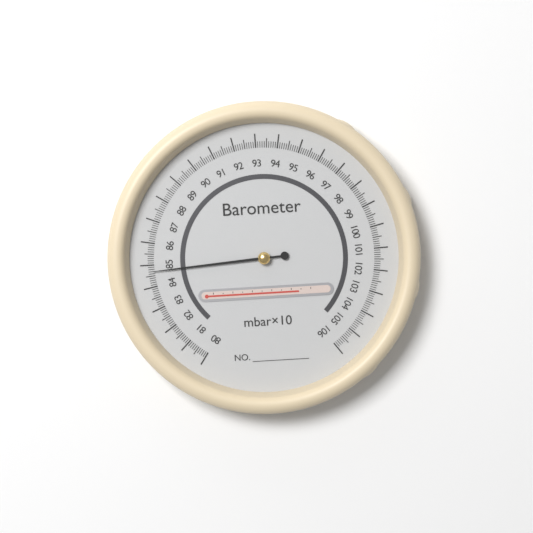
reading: 84.7 mbar×10
